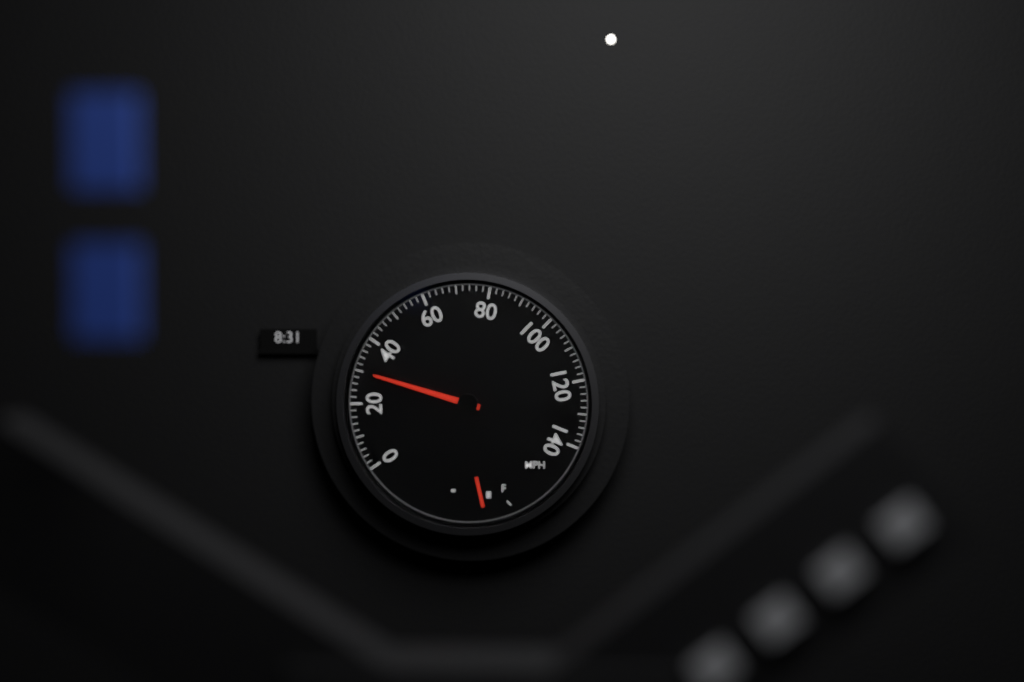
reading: 30 mph
